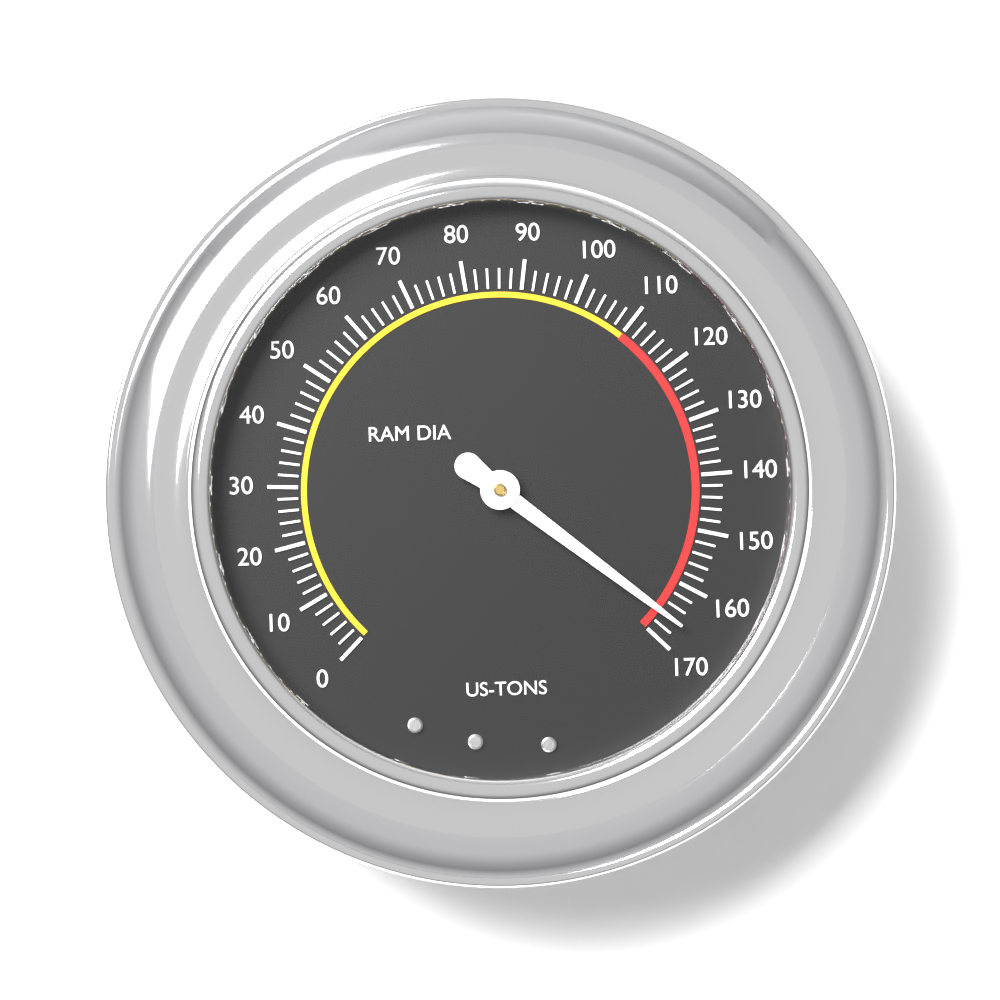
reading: 166 US-TONS
